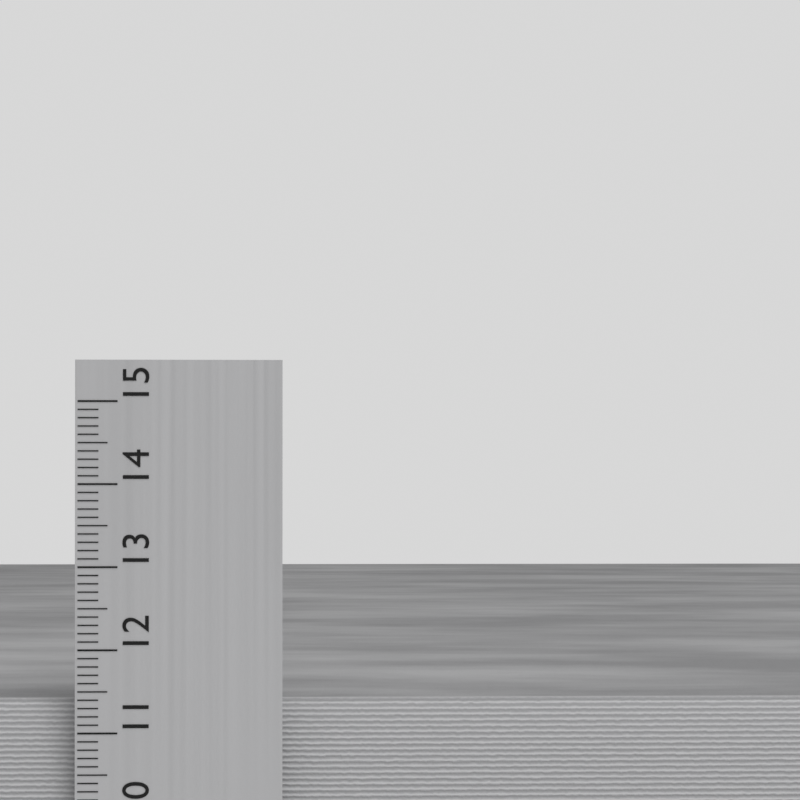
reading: 11.4 cm
